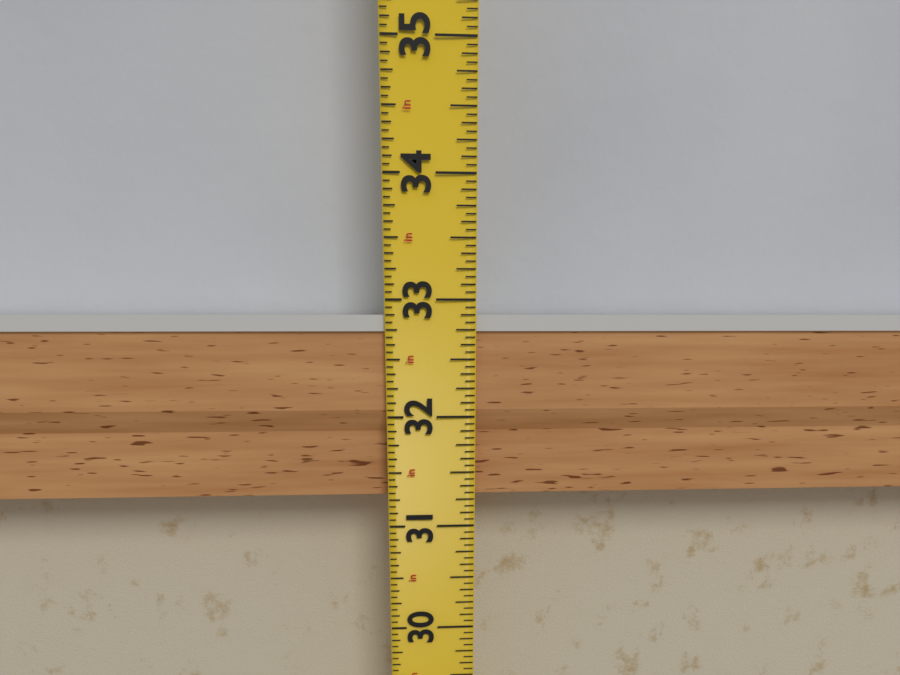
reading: 32.8750 in
